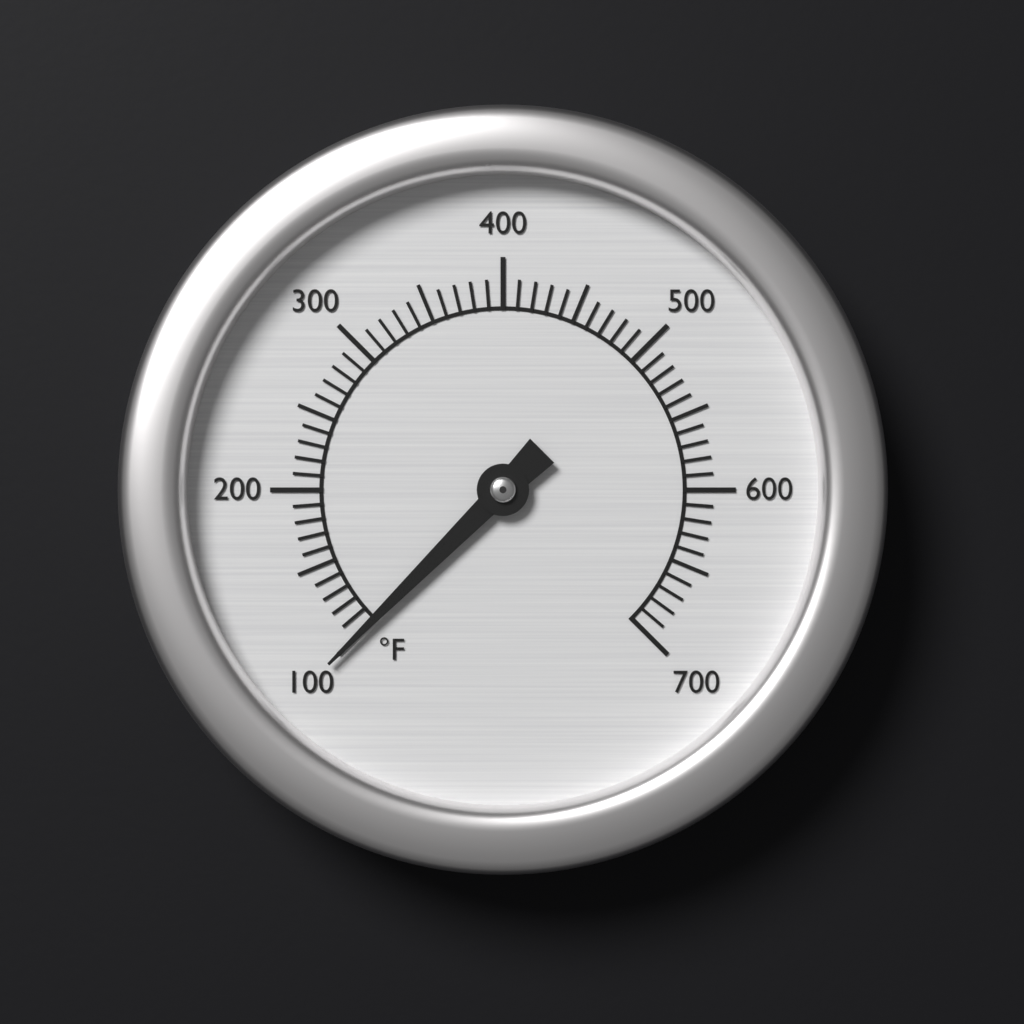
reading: 100 °F
